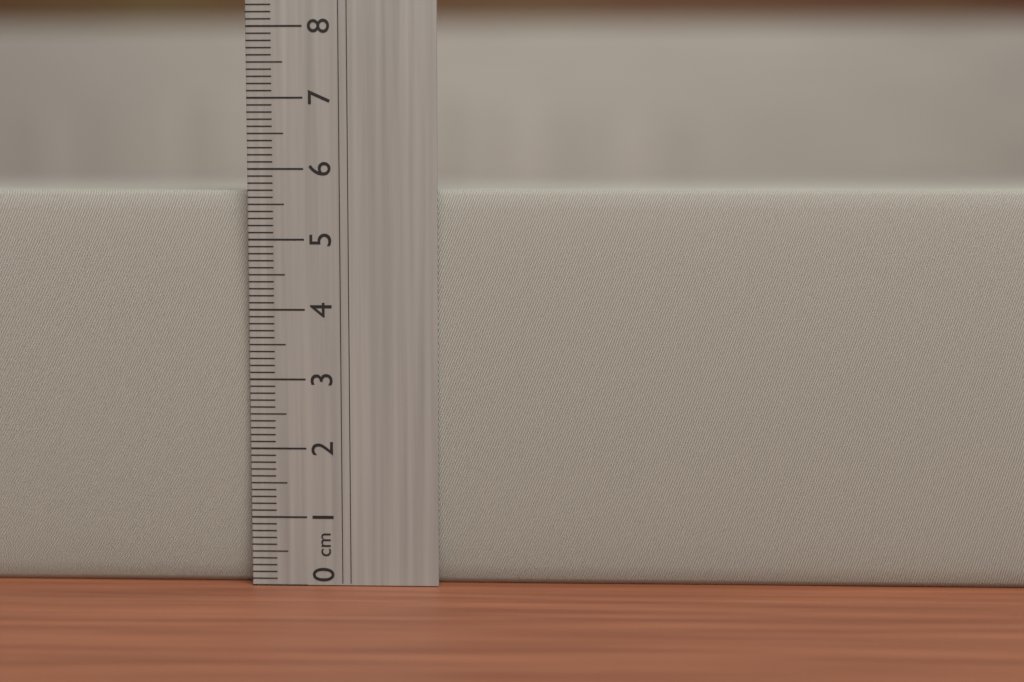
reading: 5.7 cm
